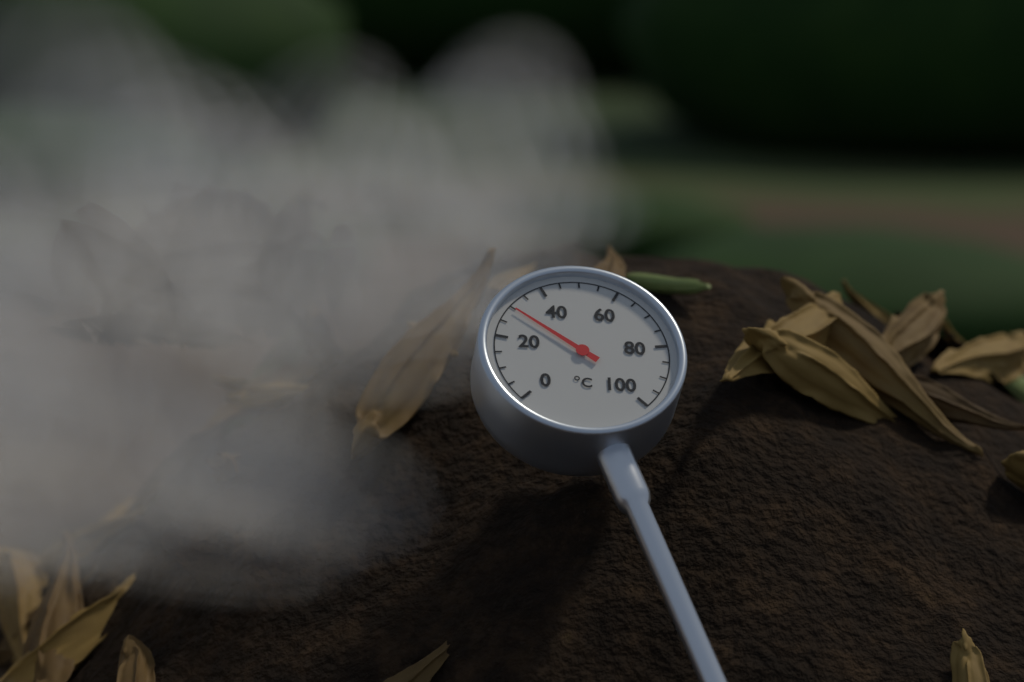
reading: 30 °C
